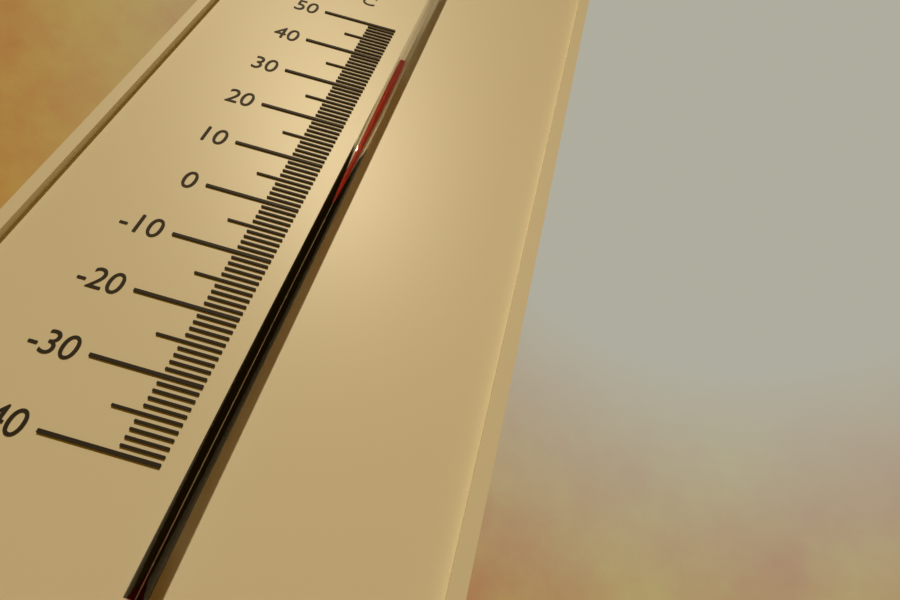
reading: 38 °C
